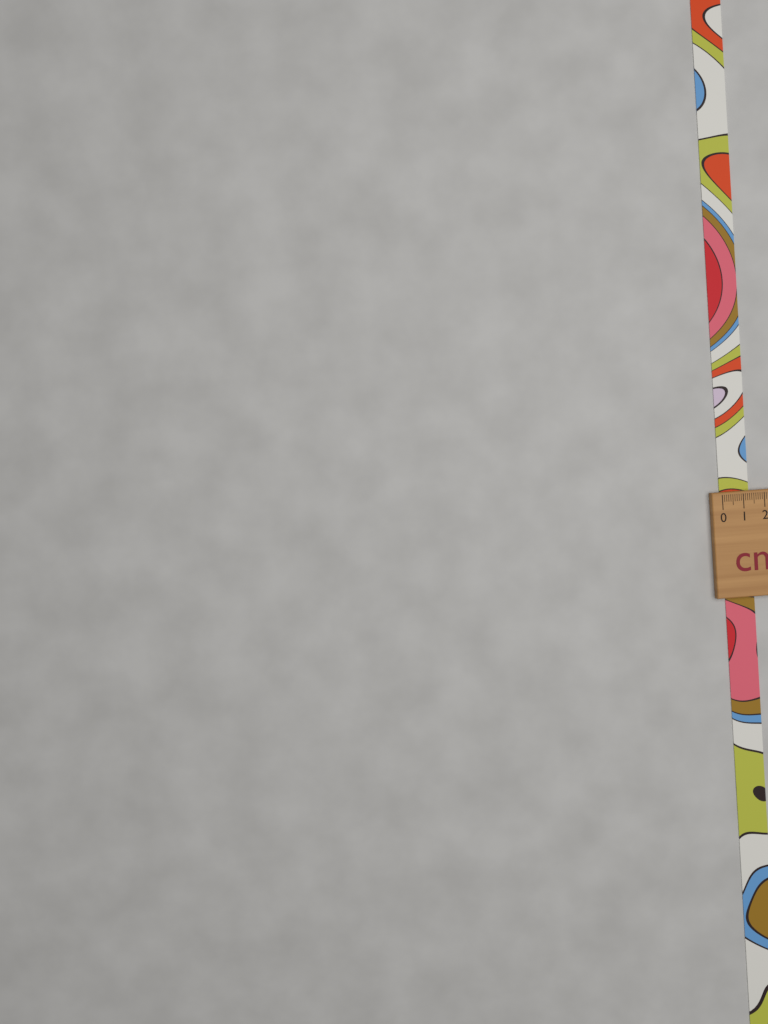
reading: 1.4 cm
